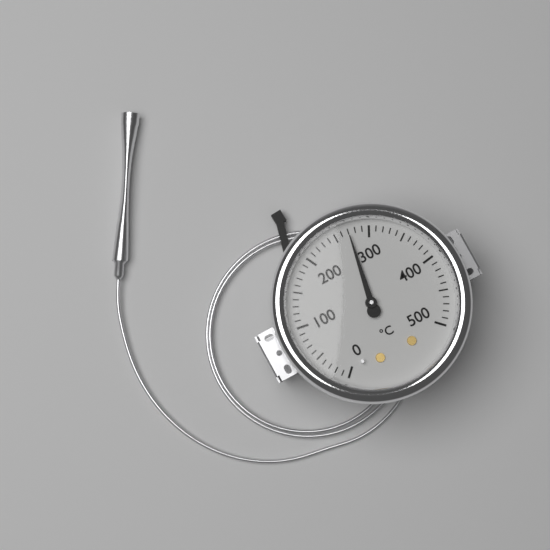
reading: 270 °C
